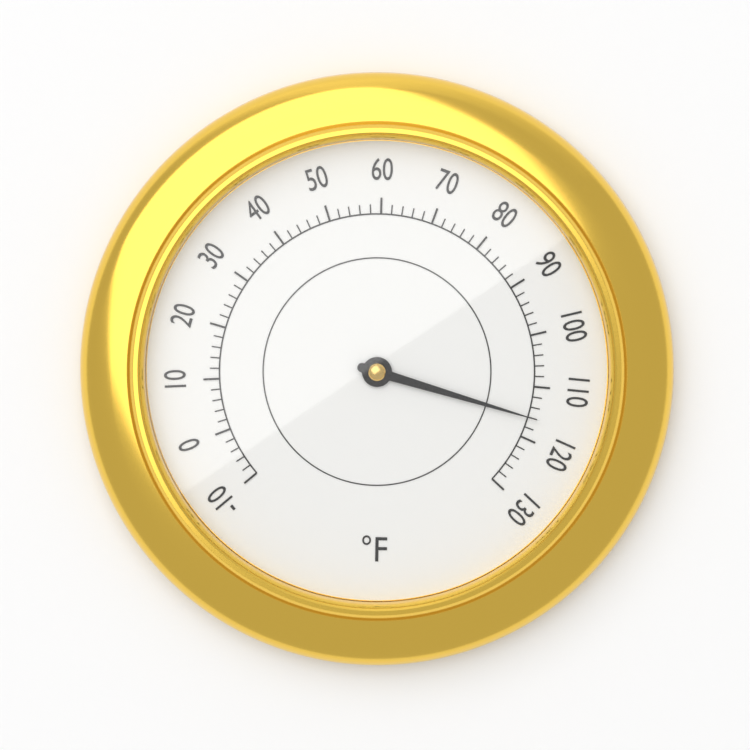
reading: 116 °F
